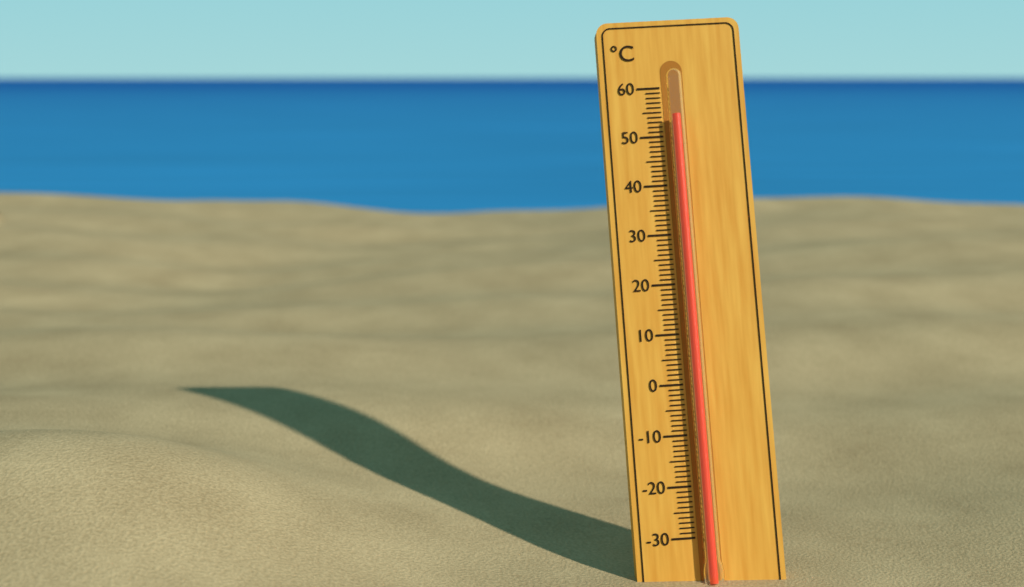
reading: 54 °C
